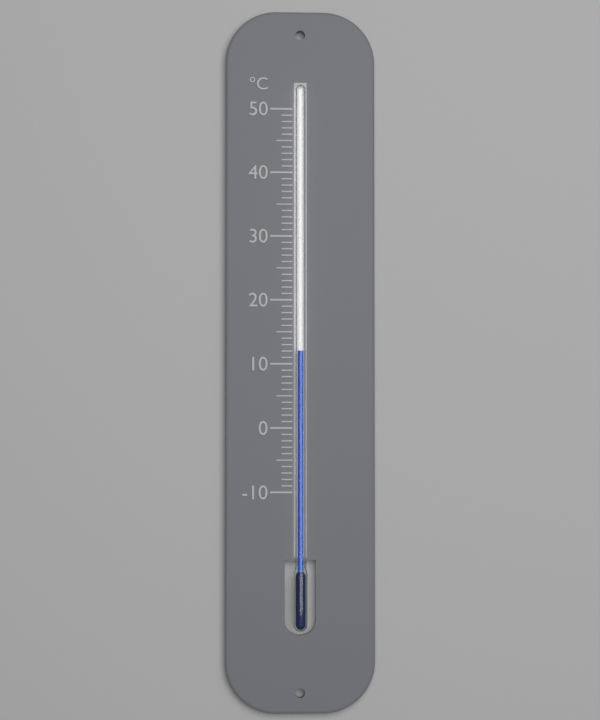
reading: 12 °C
